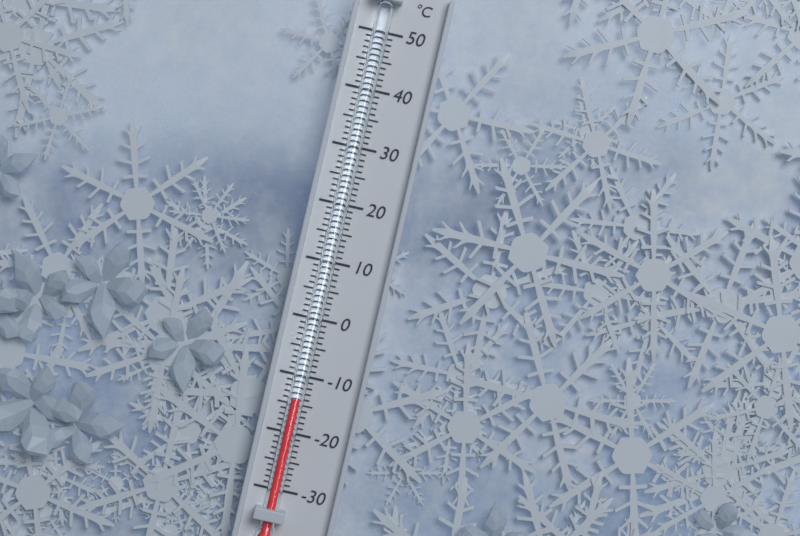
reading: -14 °C
